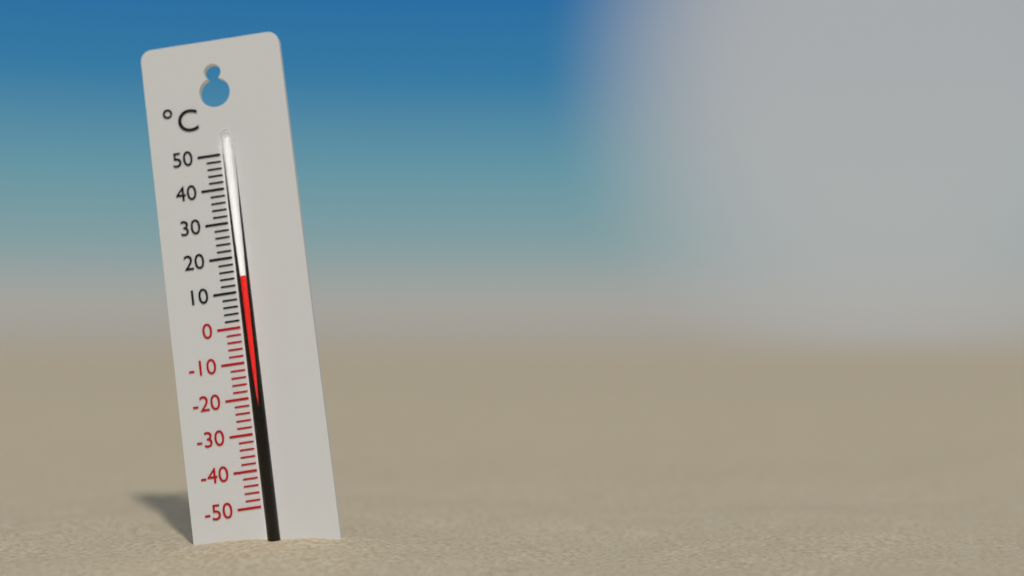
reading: 14 °C
